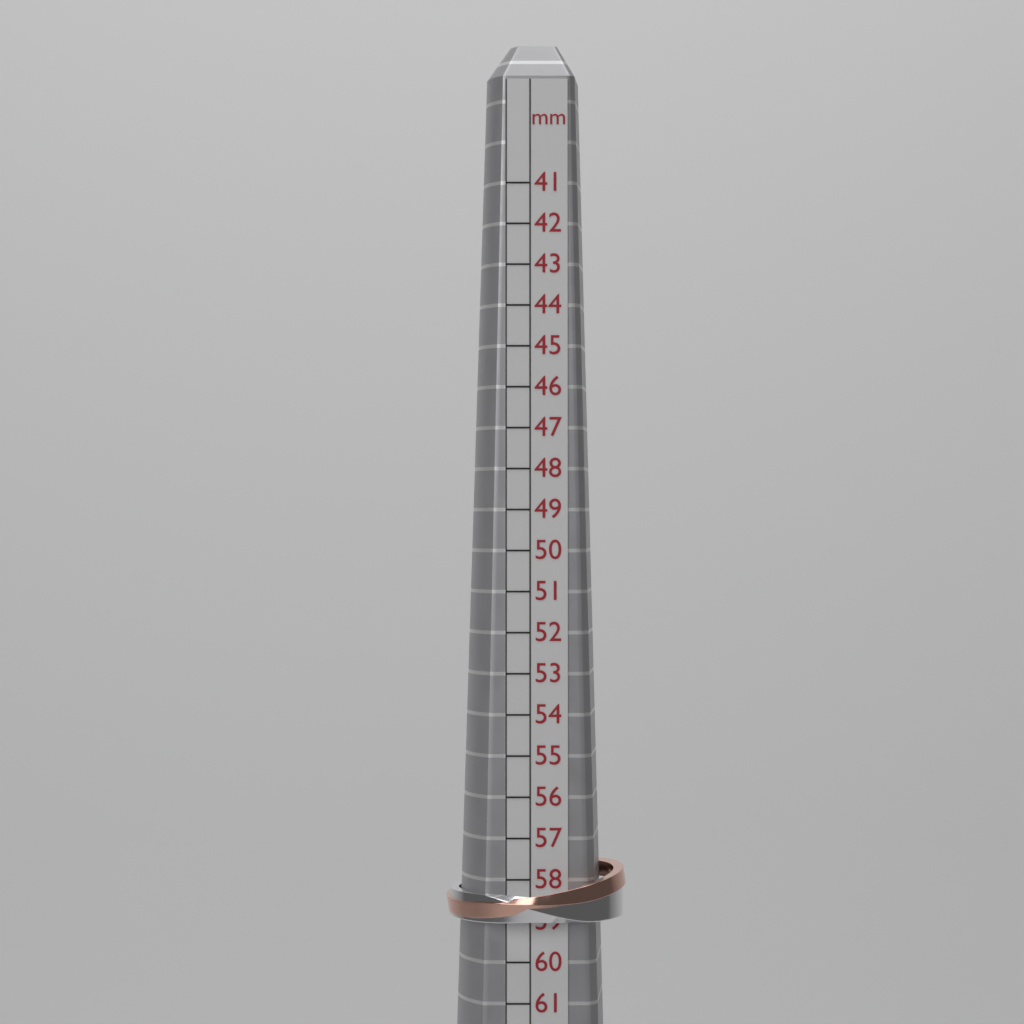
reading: 59 mm
